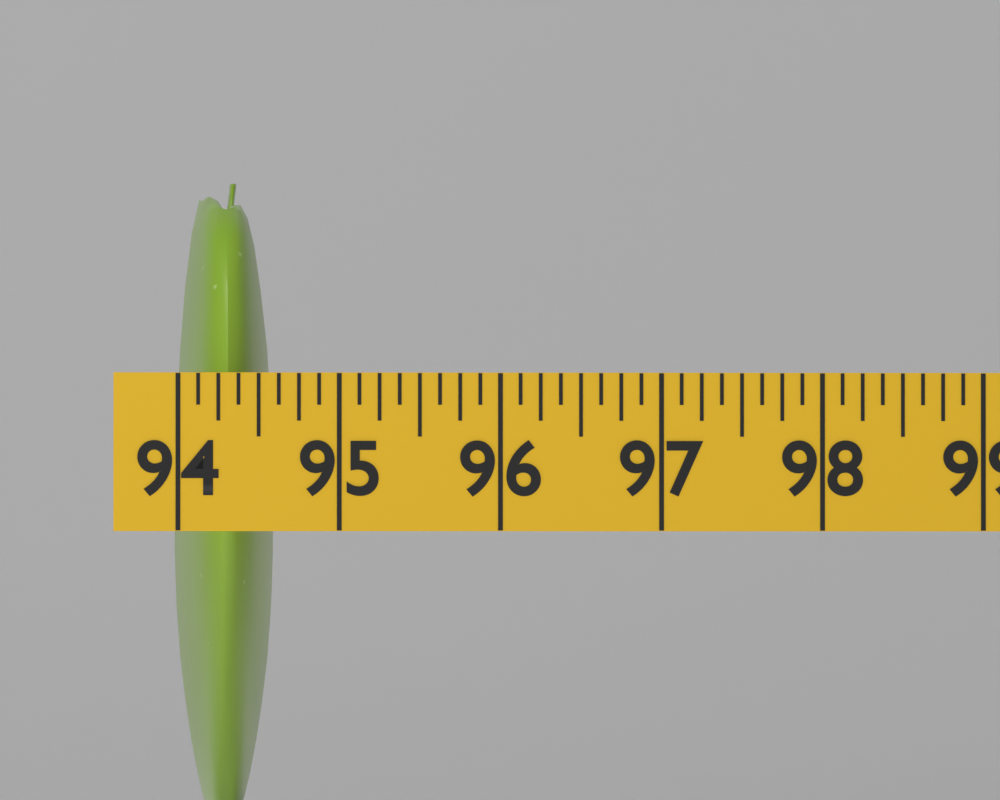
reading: 94.625 (no unit)
